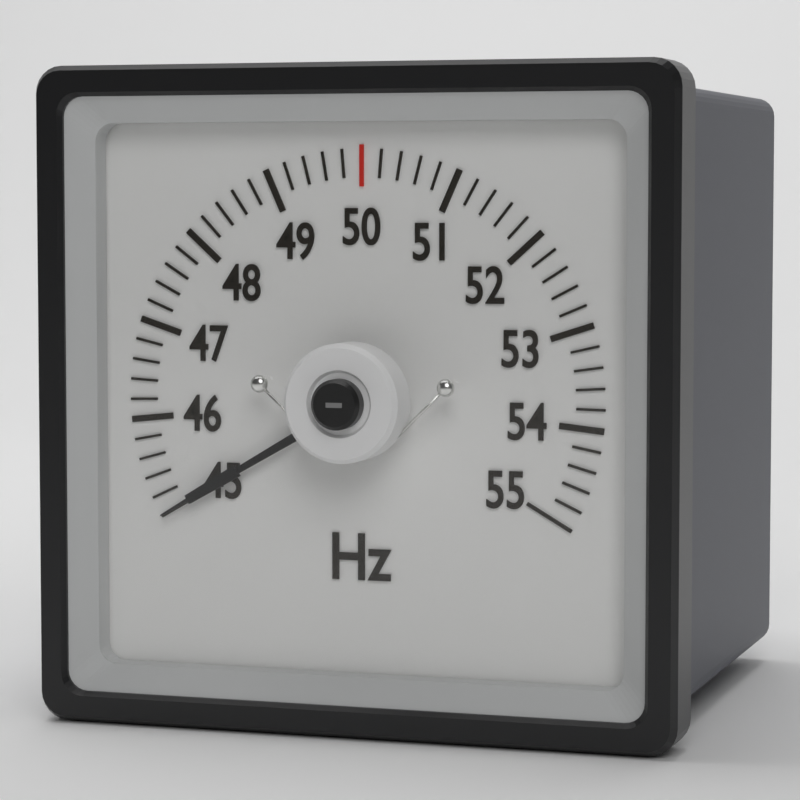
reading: 45.0 Hz
